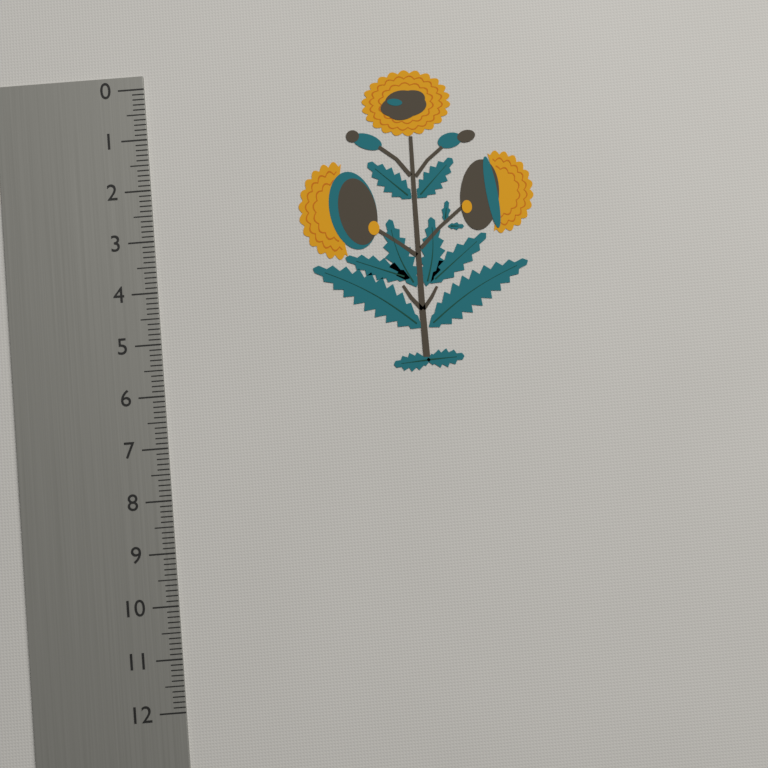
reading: 5.9 (no unit)
